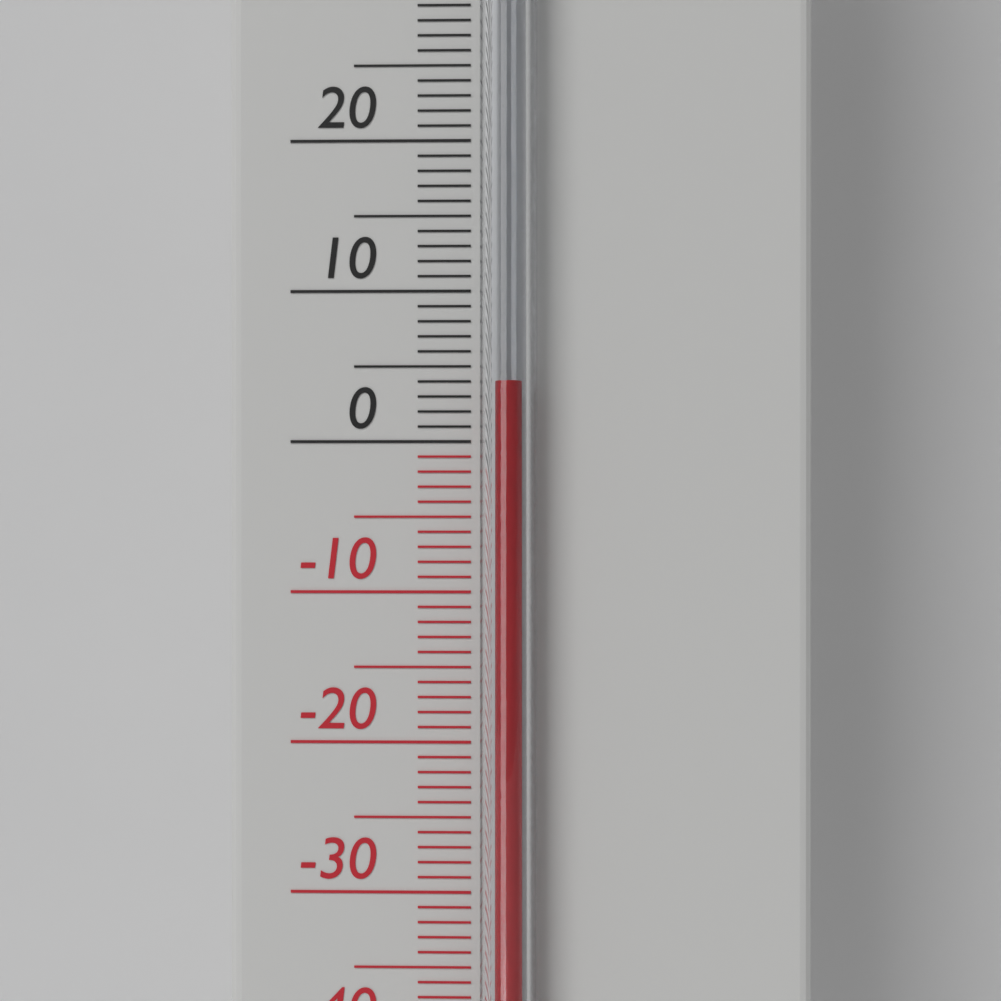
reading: 4 °C
